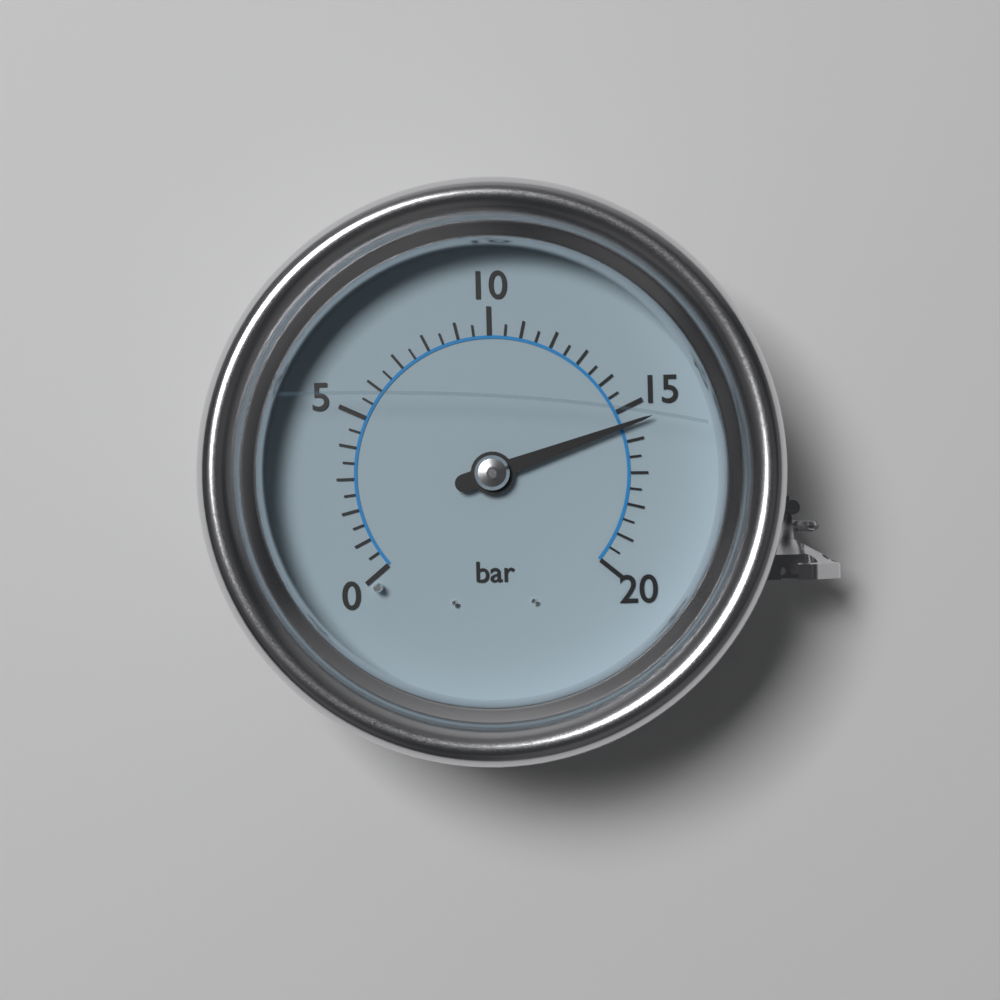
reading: 15.5 bar
